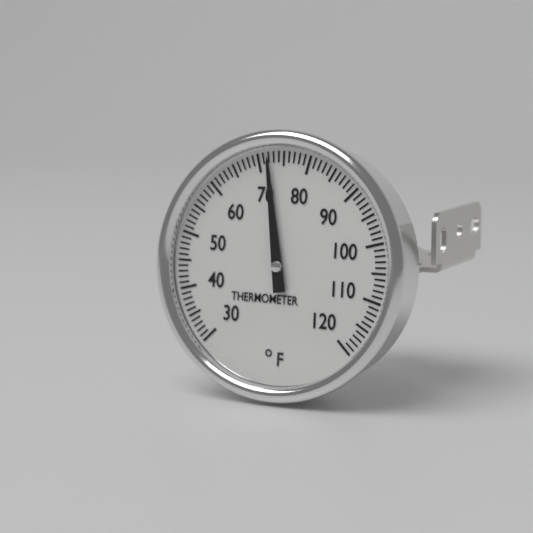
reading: 72 °F
